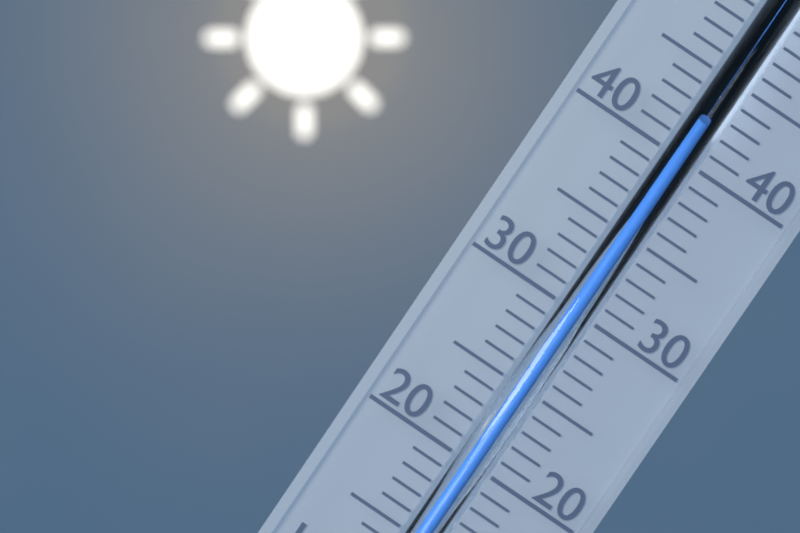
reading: 42 °C
